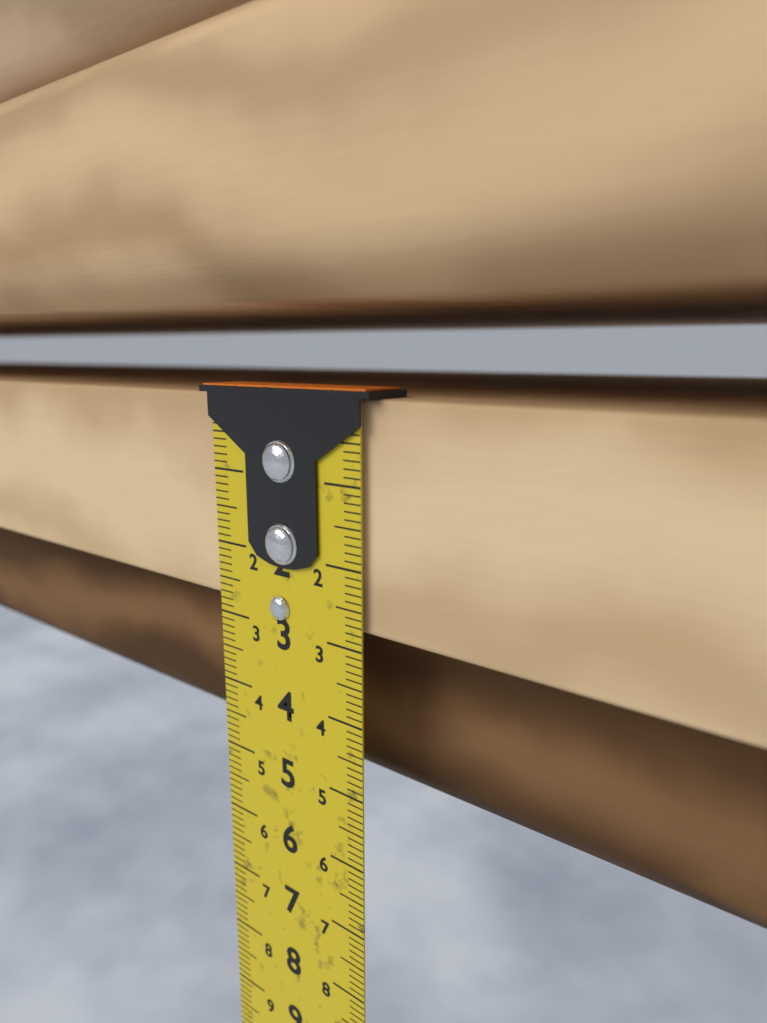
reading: 2.8 cm
